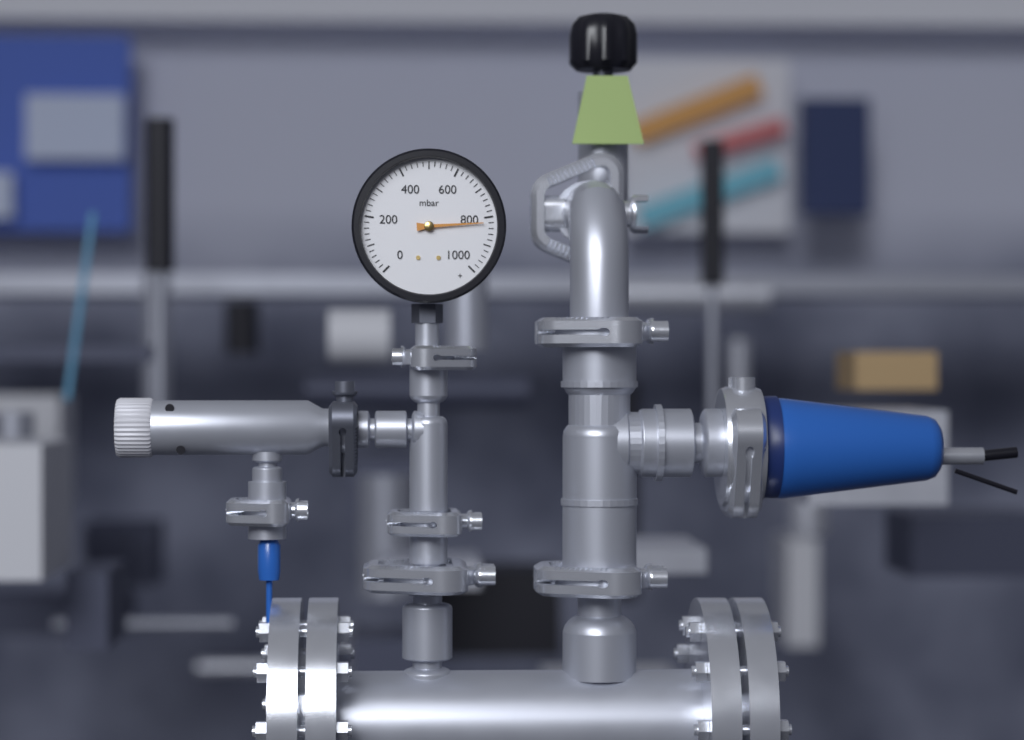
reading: 820 mbar
